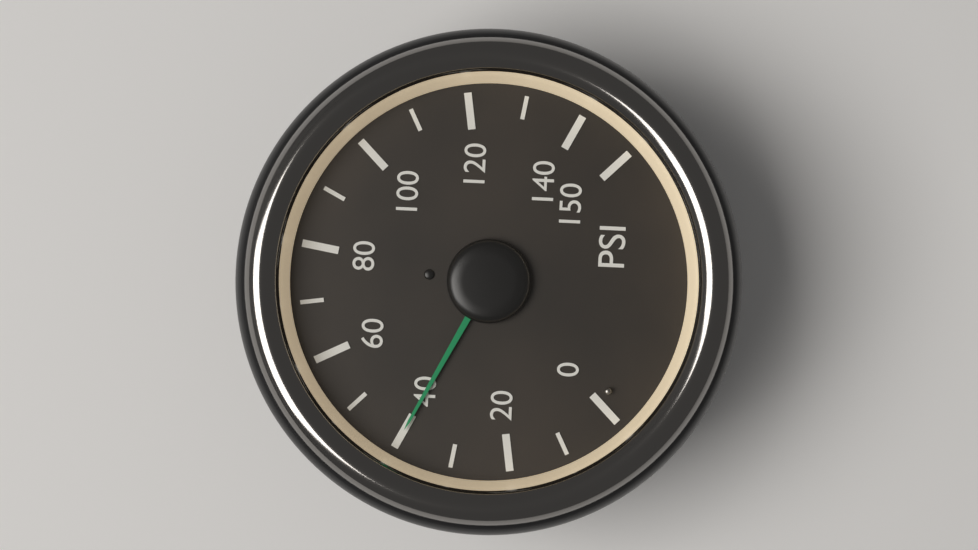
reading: 40 psi
